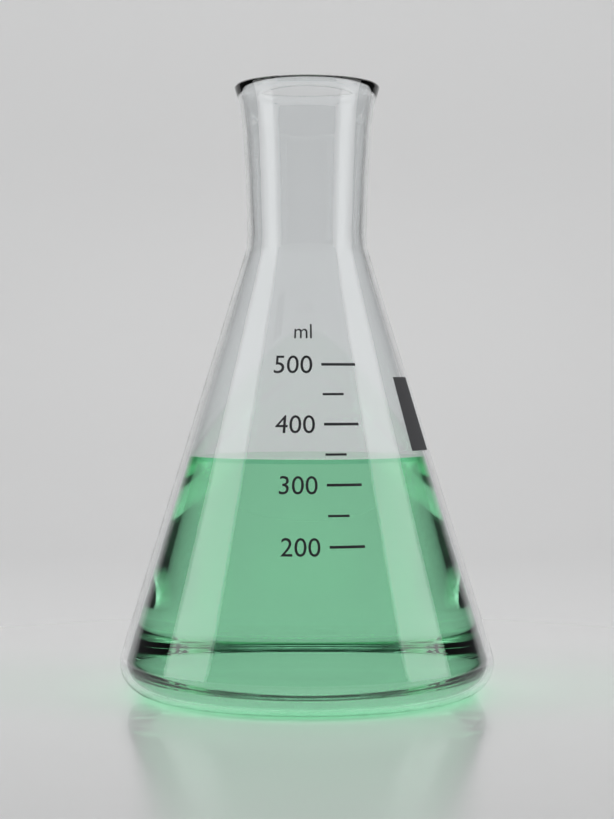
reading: 340 ml
